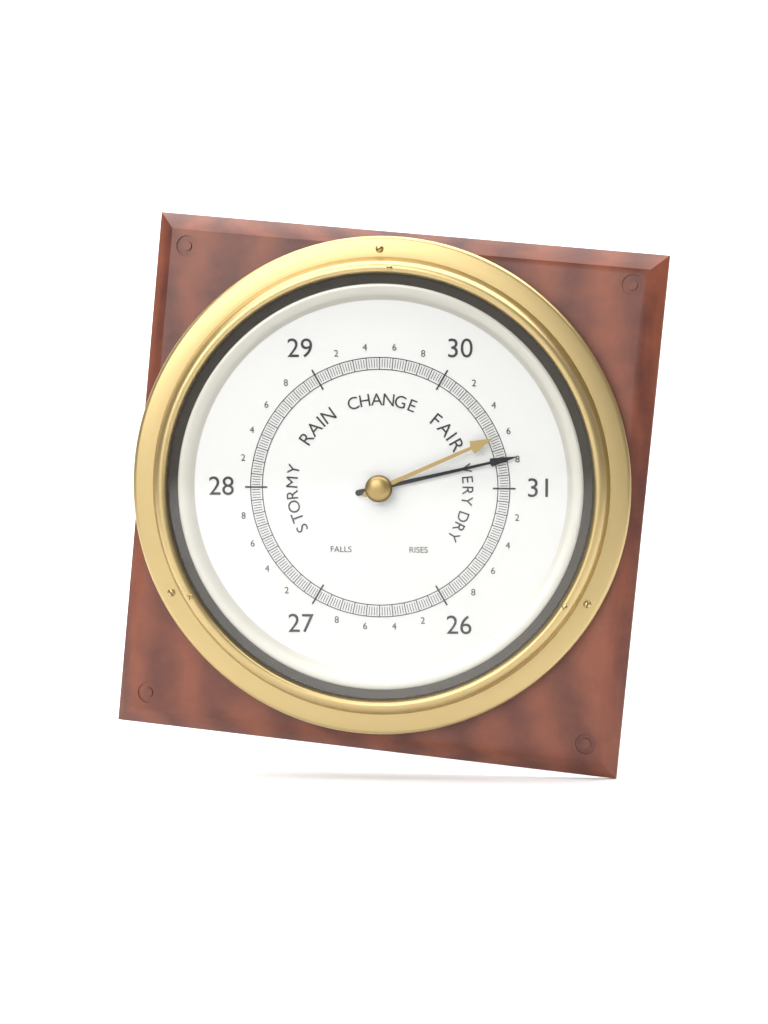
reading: 30.78 (no unit)
